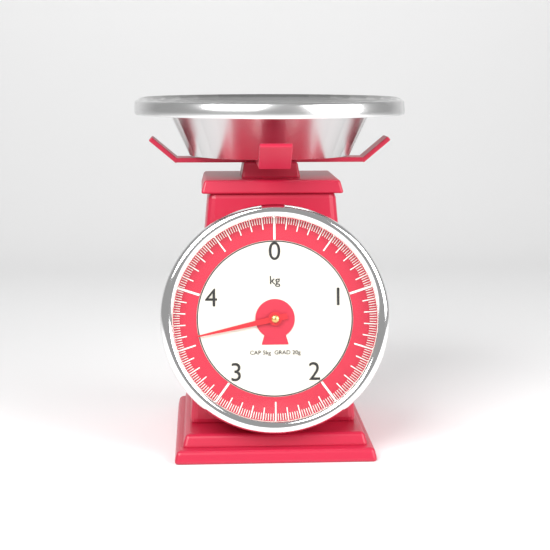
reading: 3.58 kg
